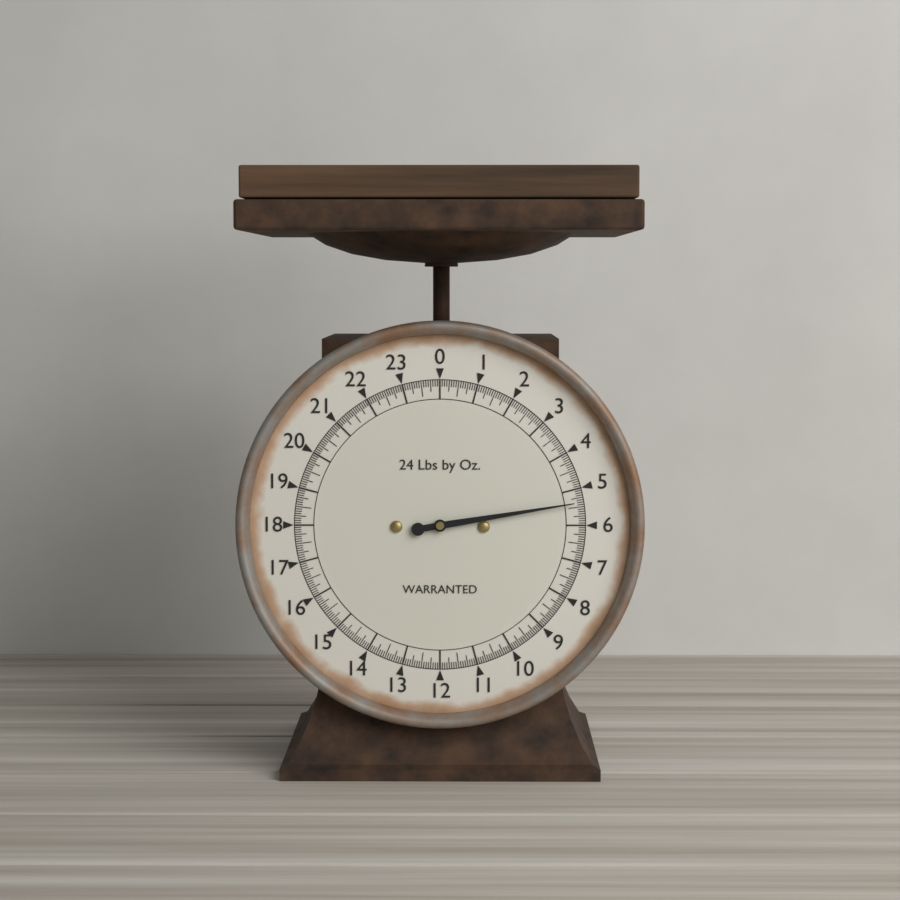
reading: 5.3750 lb
